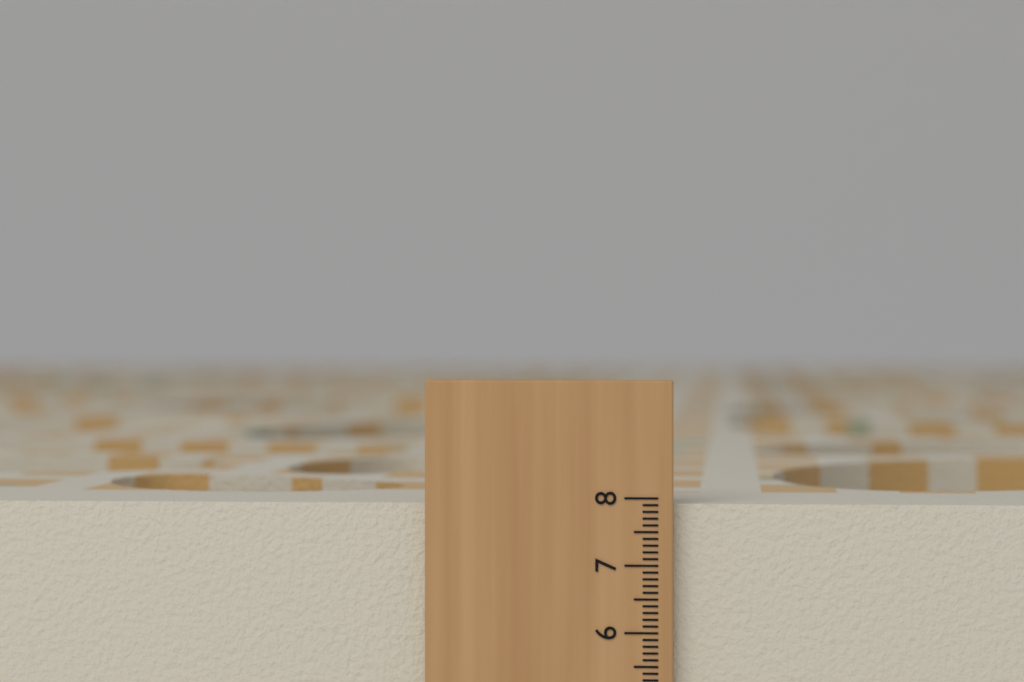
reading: 7.9 (no unit)
